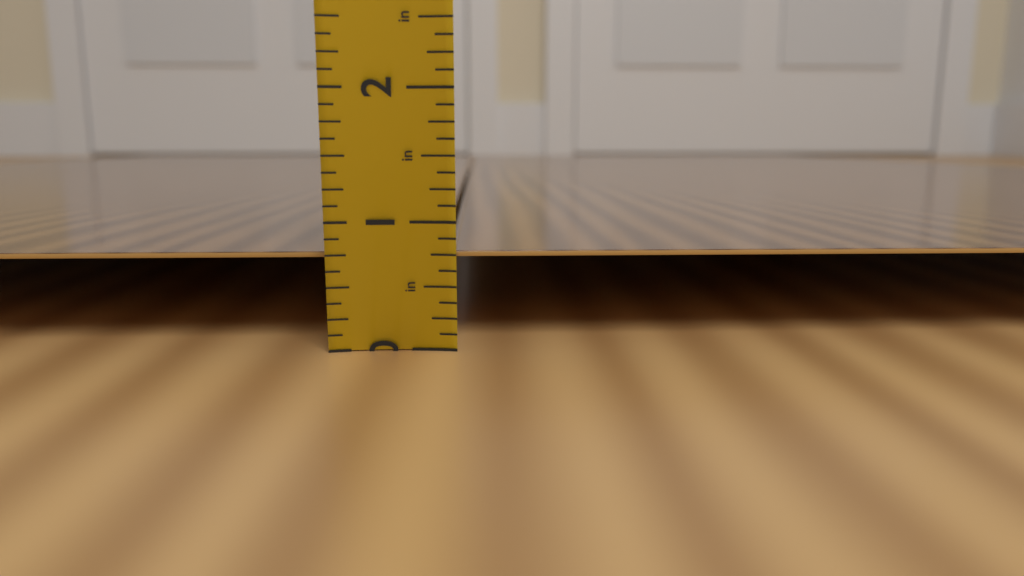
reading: 0.750 in
